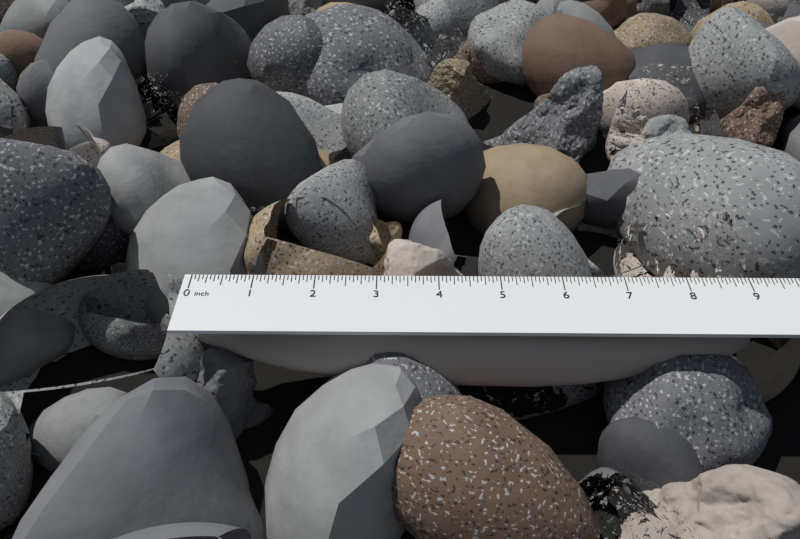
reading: 9.0625 in
